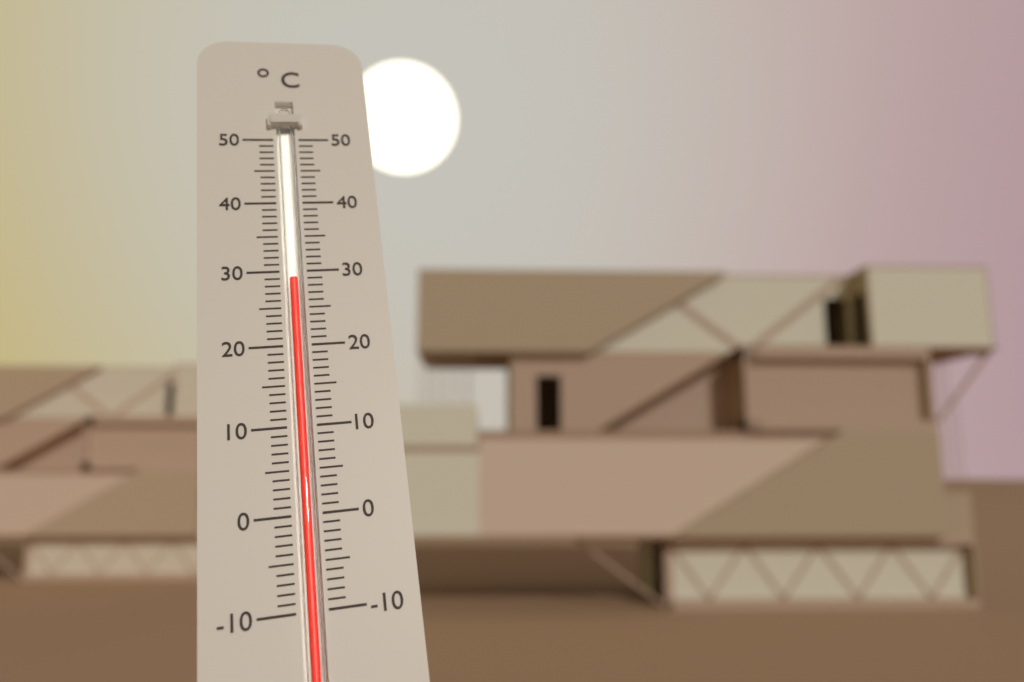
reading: 29 °C
